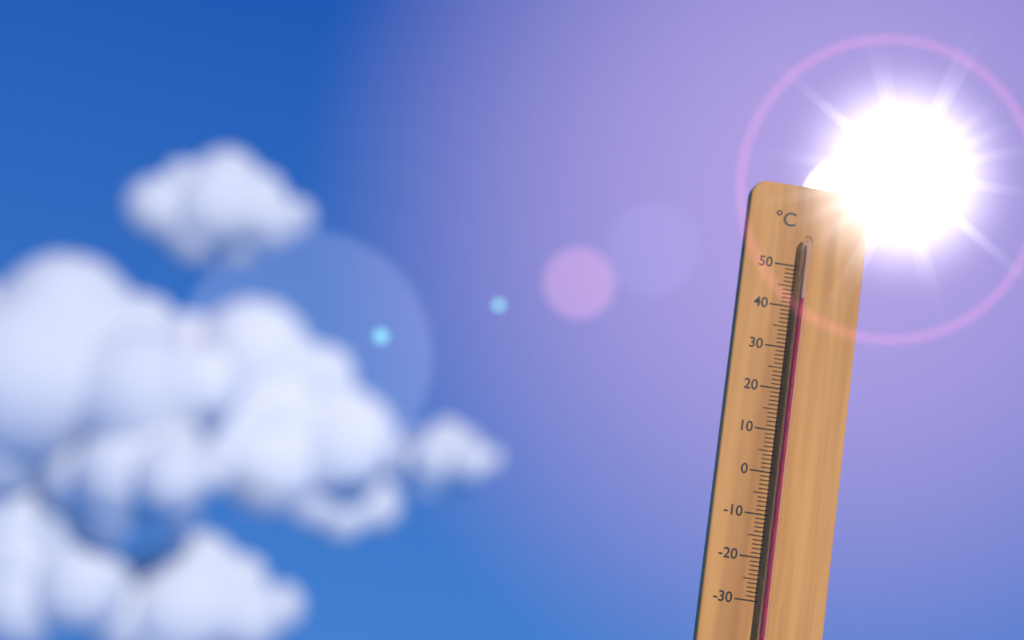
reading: 42 °C
